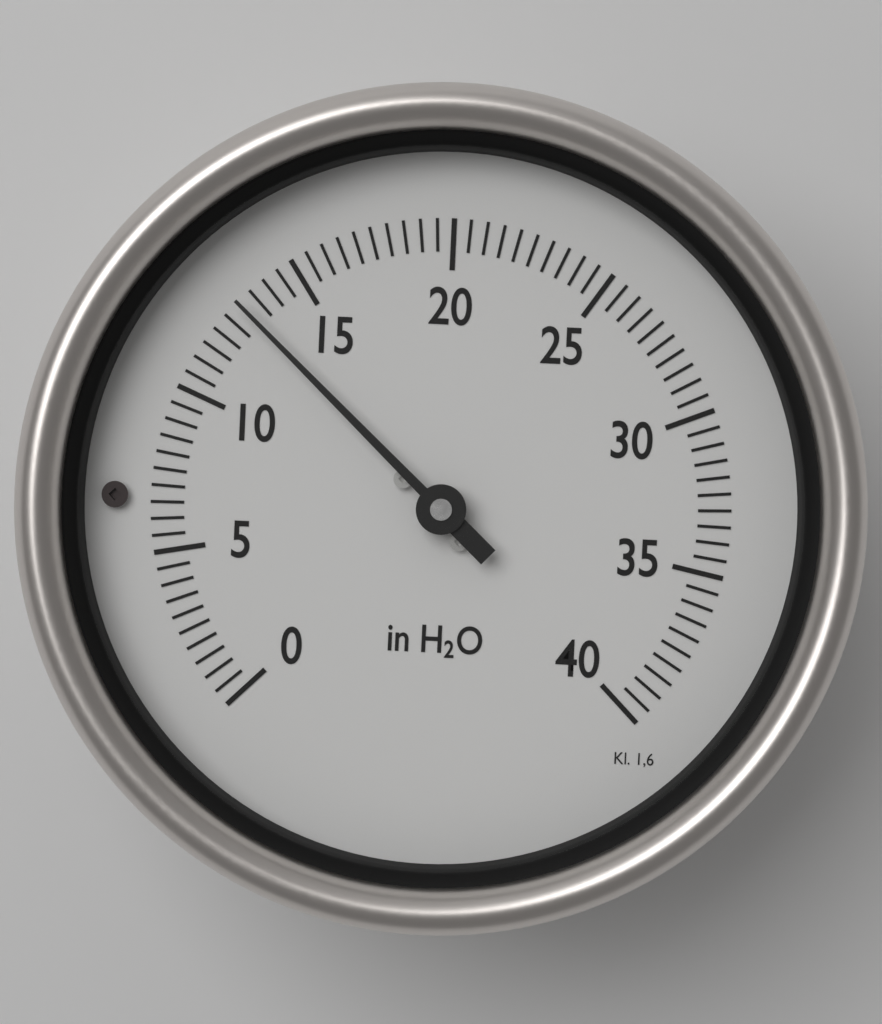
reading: 13.0 in H2O
